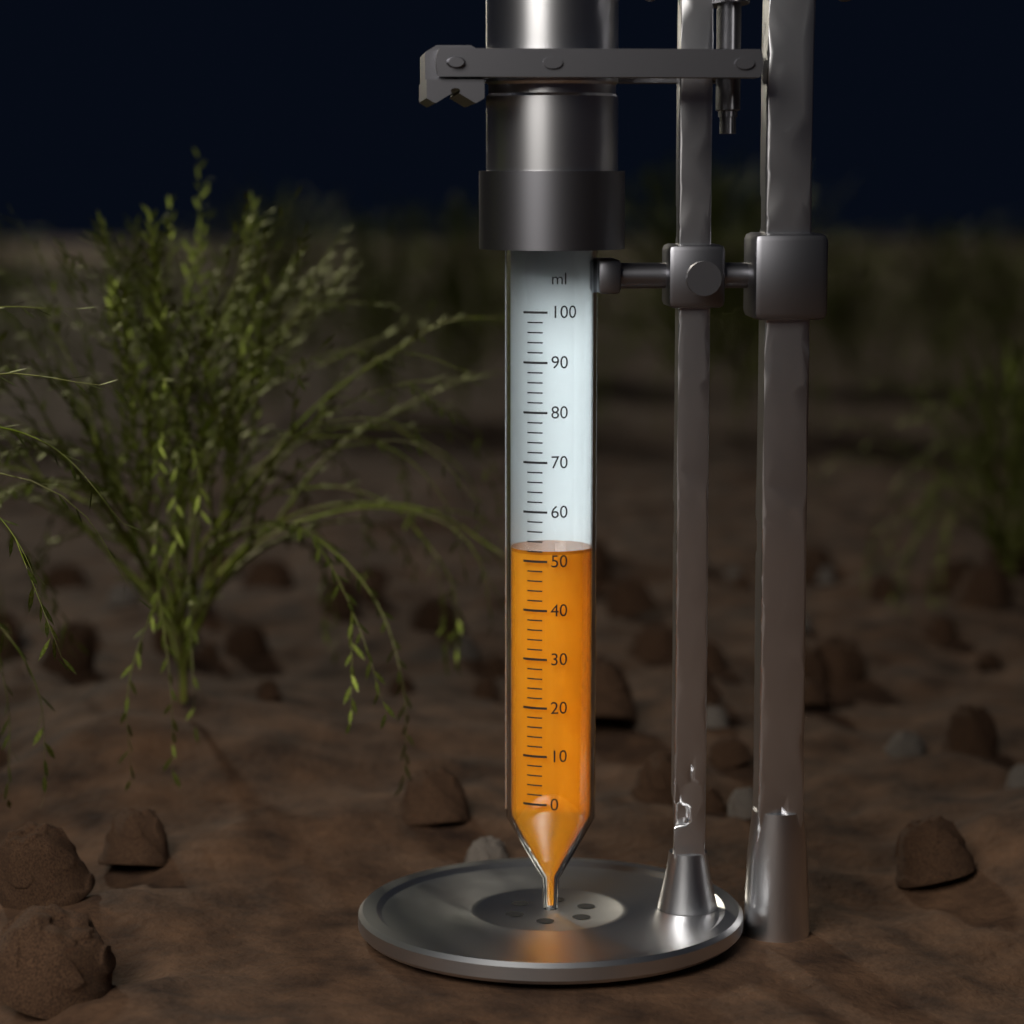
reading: 52 ml
